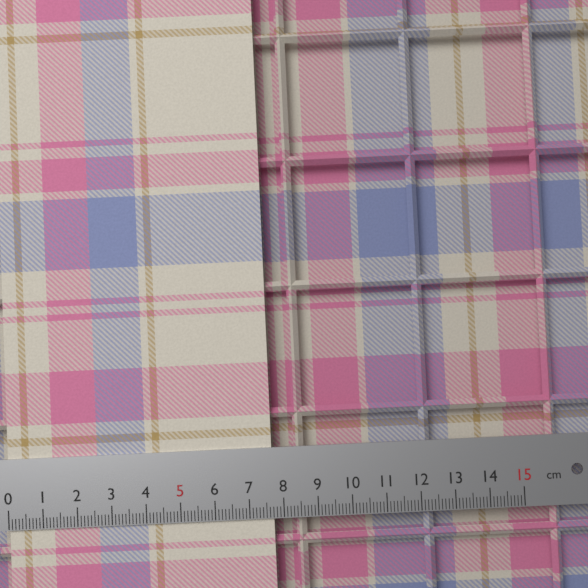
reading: 7.7 cm
